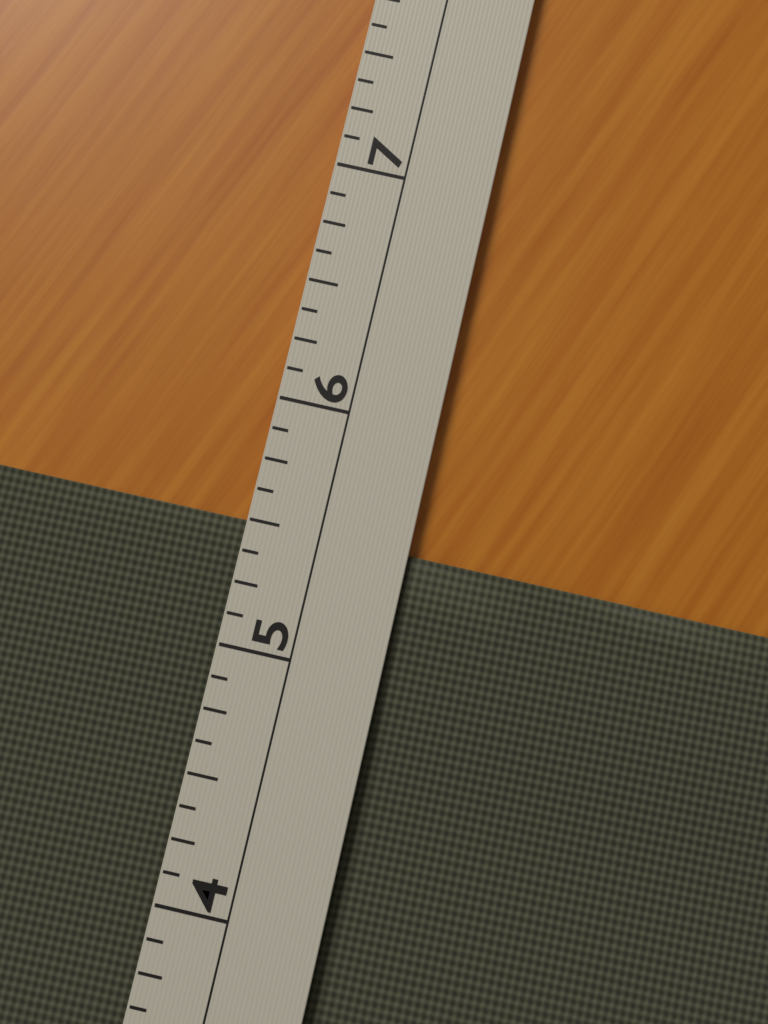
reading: 5.500 (no unit)
